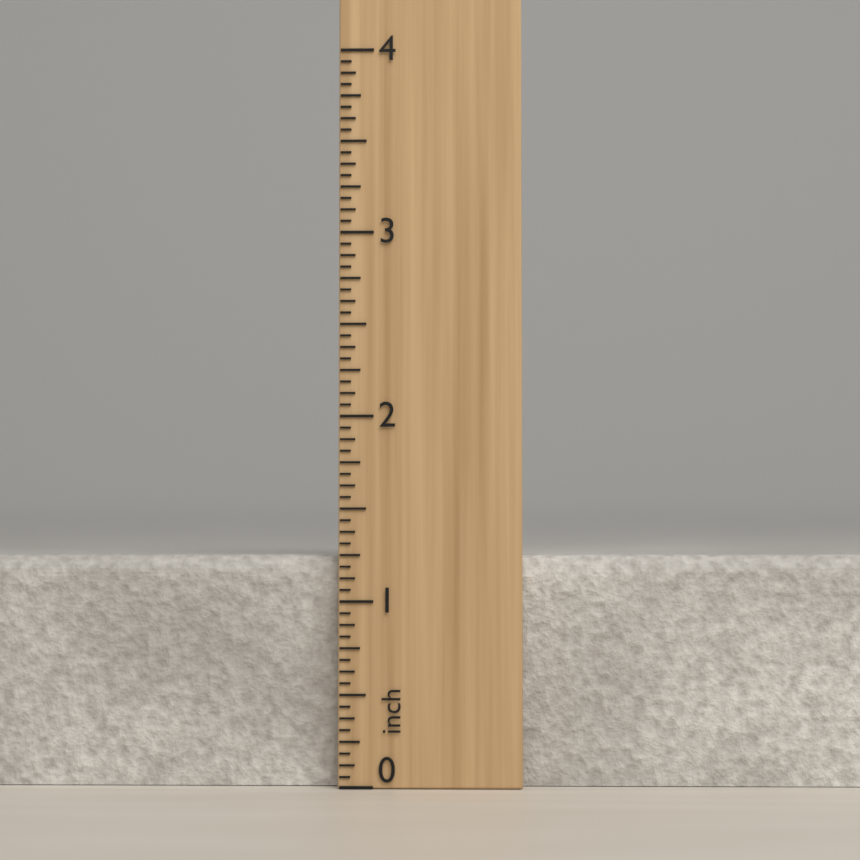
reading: 1.2500 inch
